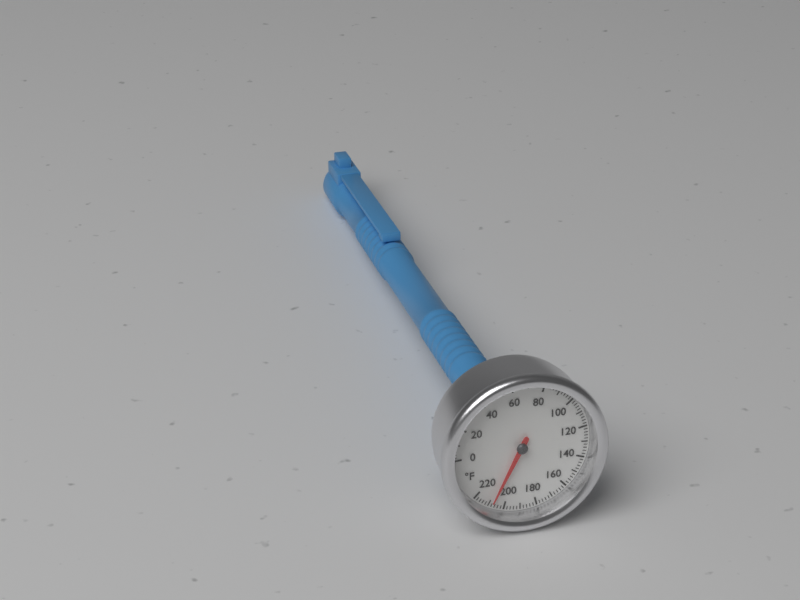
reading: 208 °F
